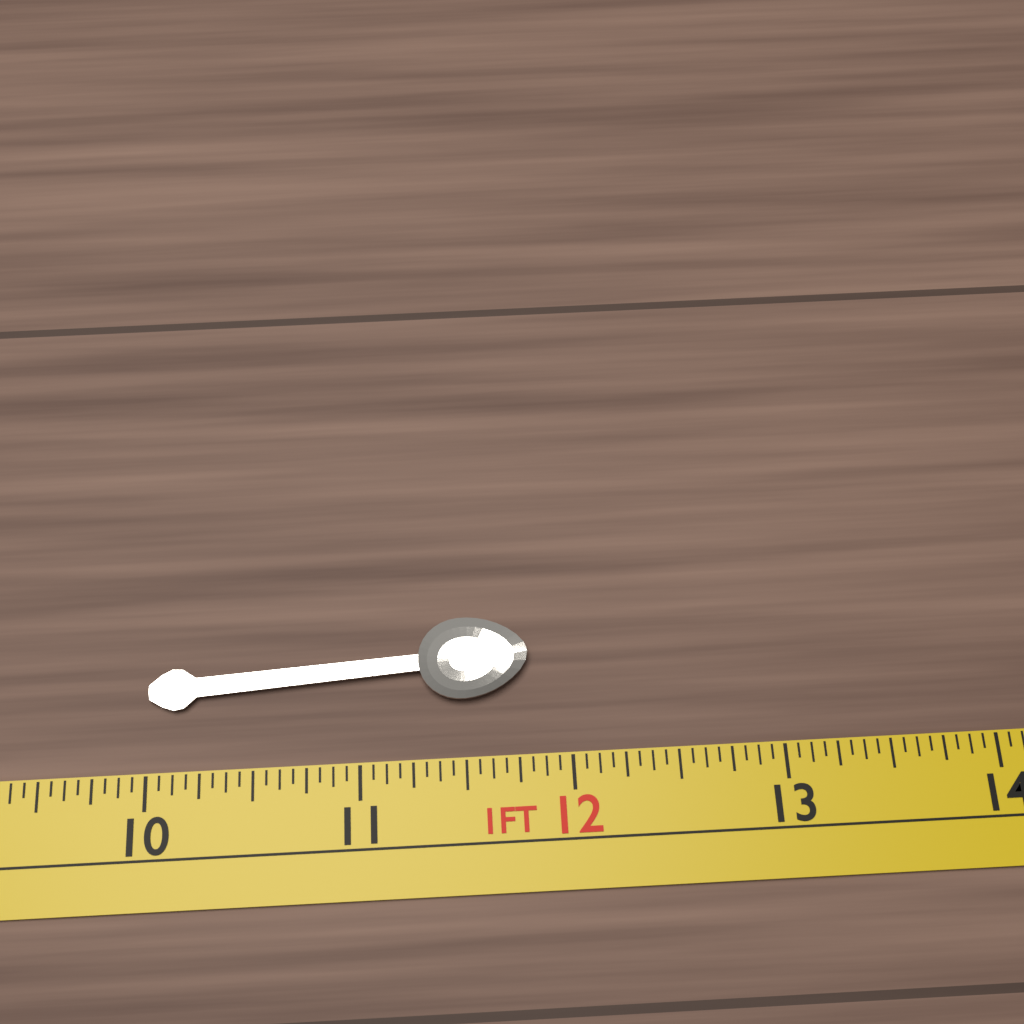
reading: 11.8125 in
